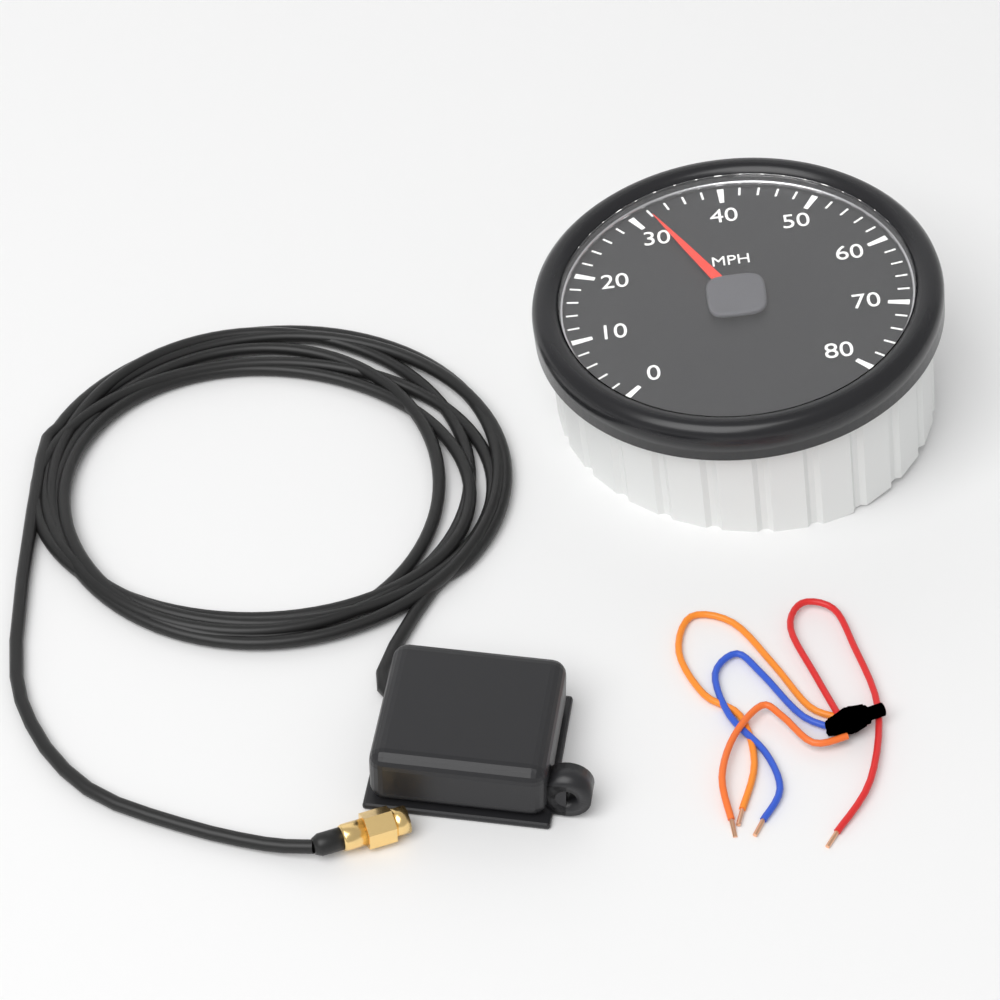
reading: 32 MPH
